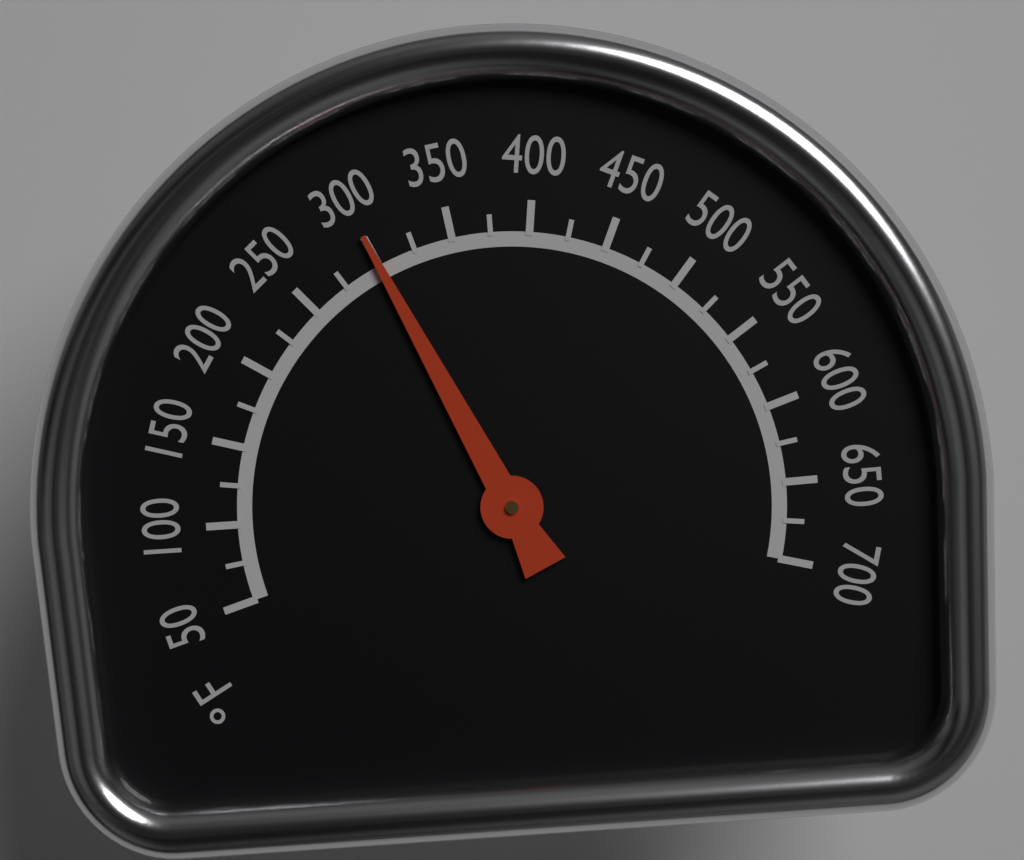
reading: 300 °F
